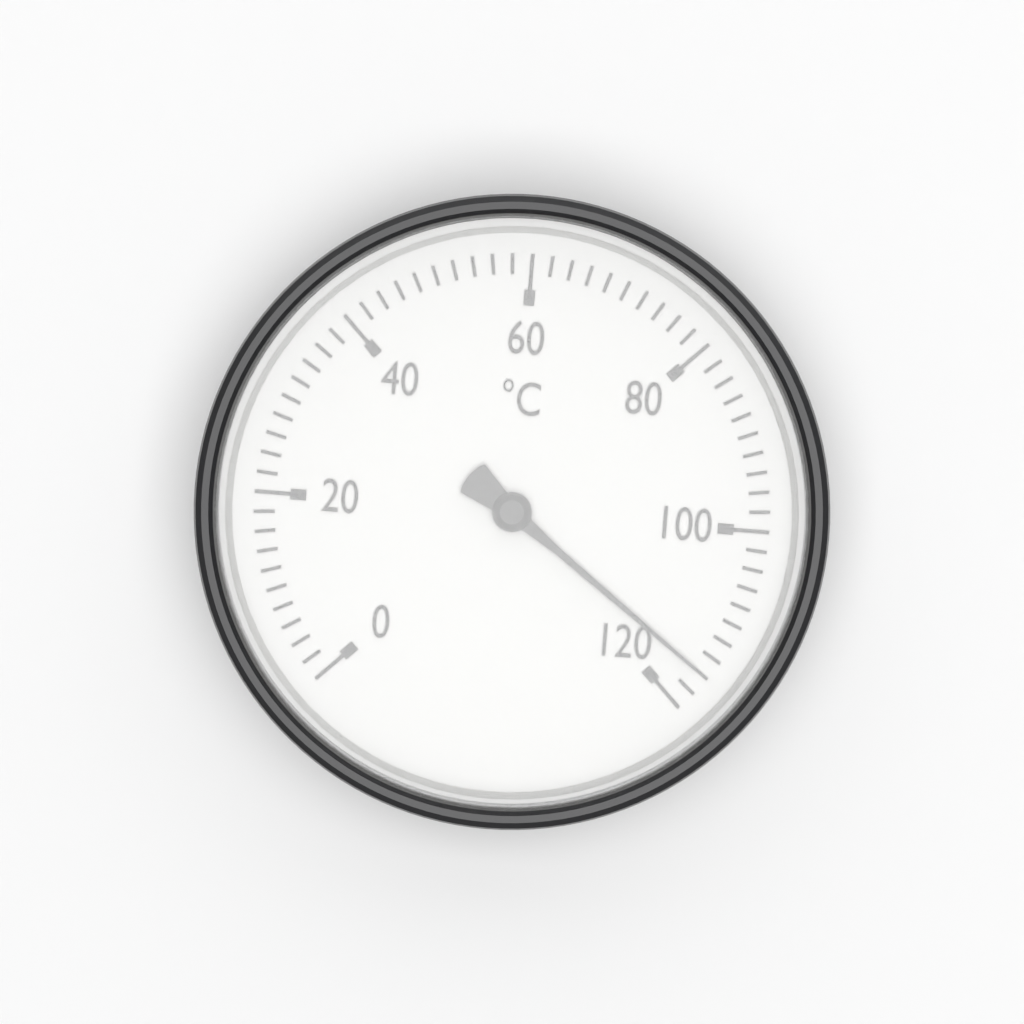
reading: 116 °C
